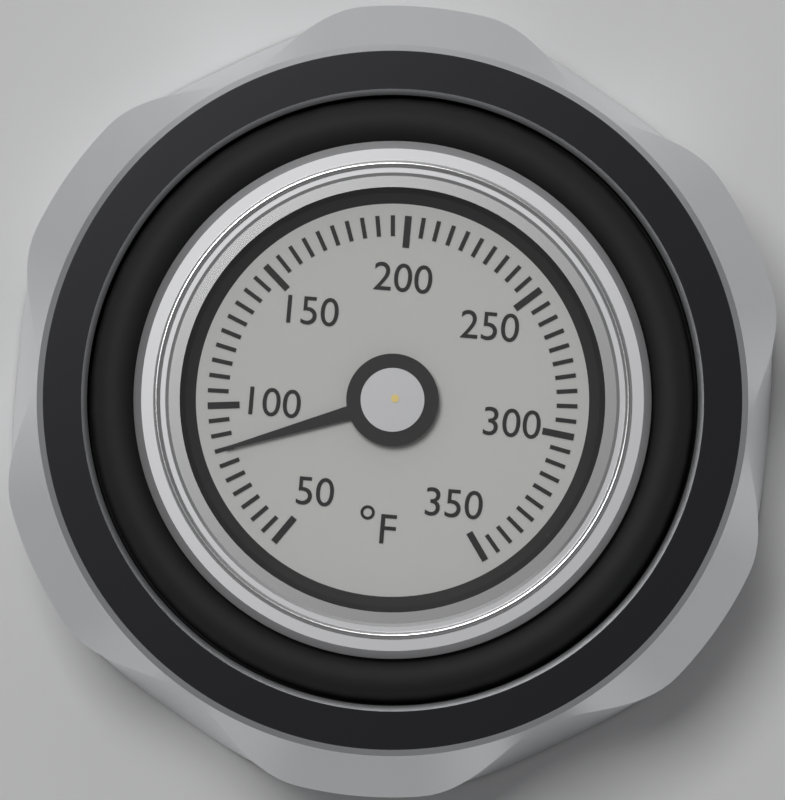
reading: 85 °F
